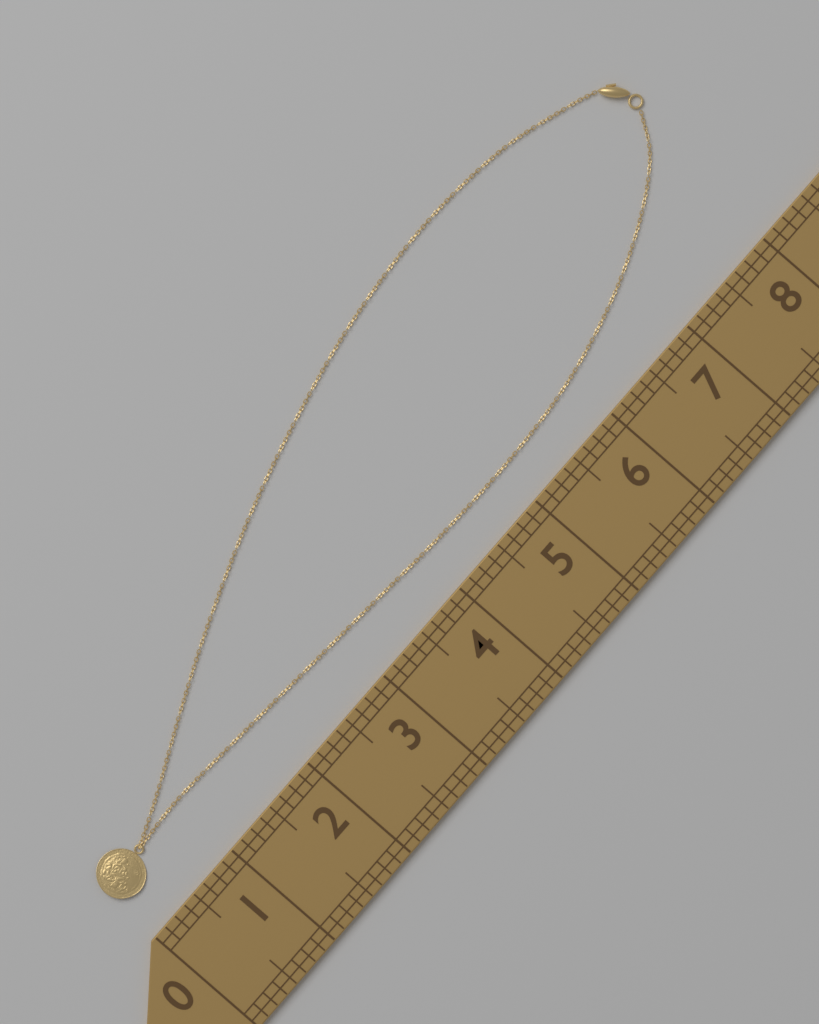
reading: 8.250 (no unit)
